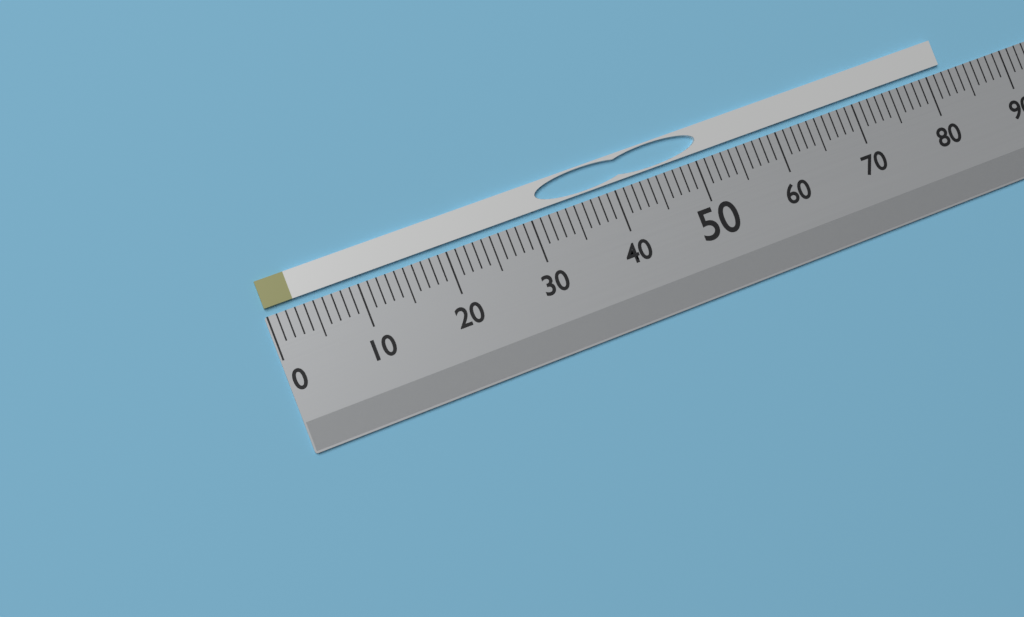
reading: 82 (no unit)
